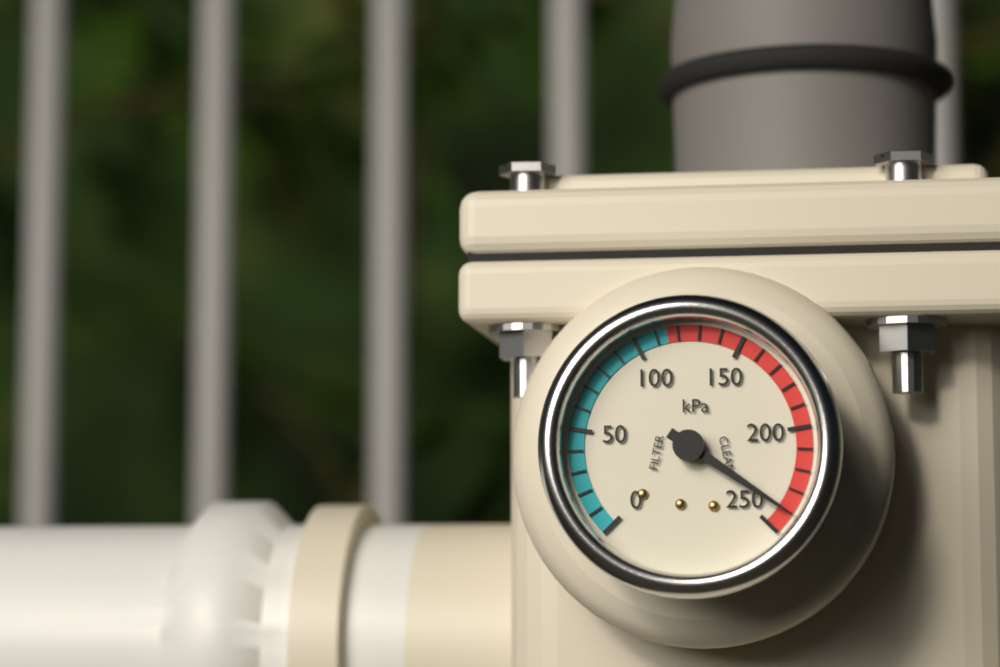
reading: 240 kPa
